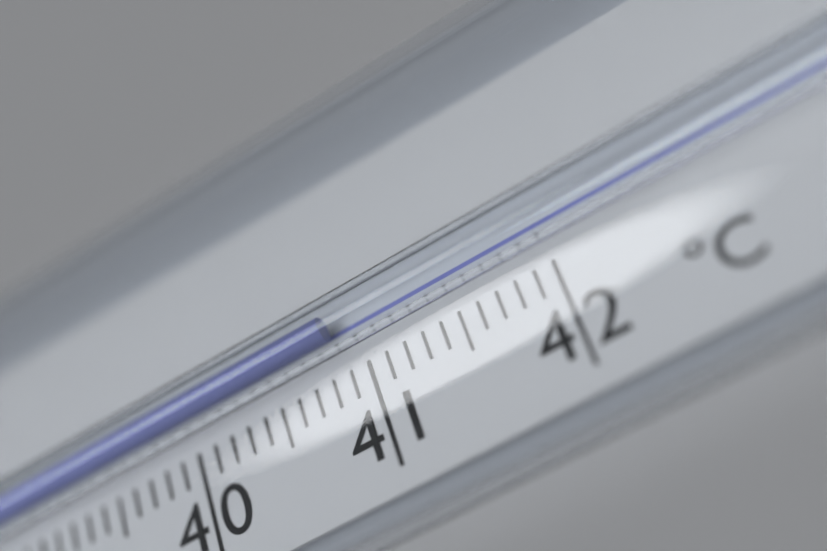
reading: 40.9 °C
